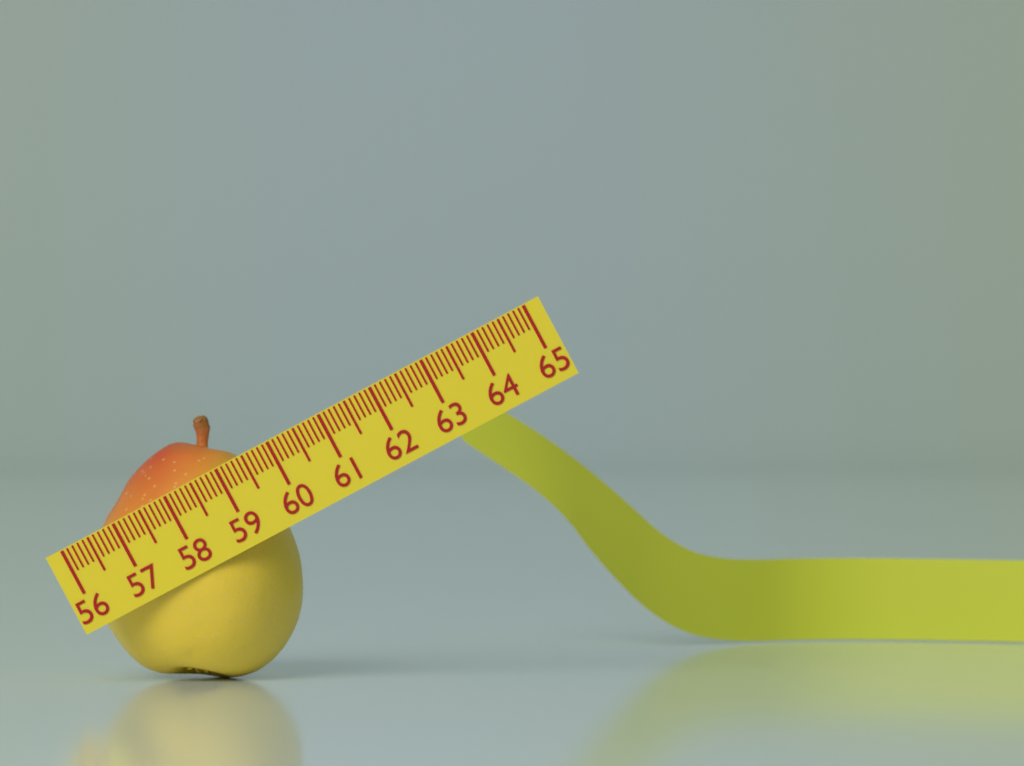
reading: 59.6 (no unit)
